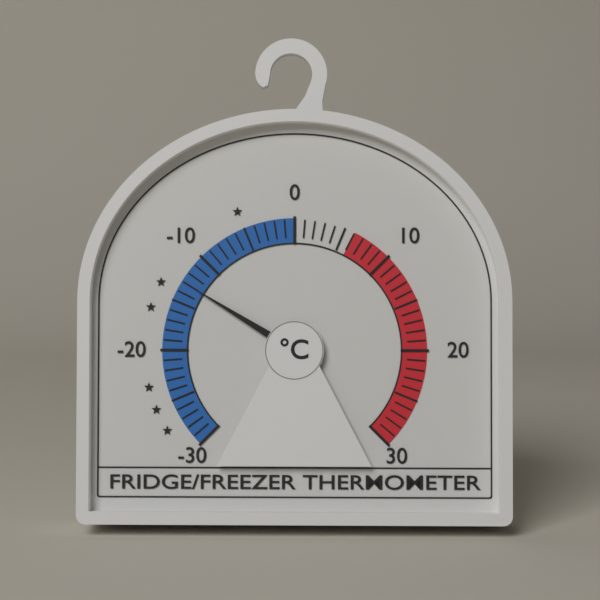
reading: -13 °C
